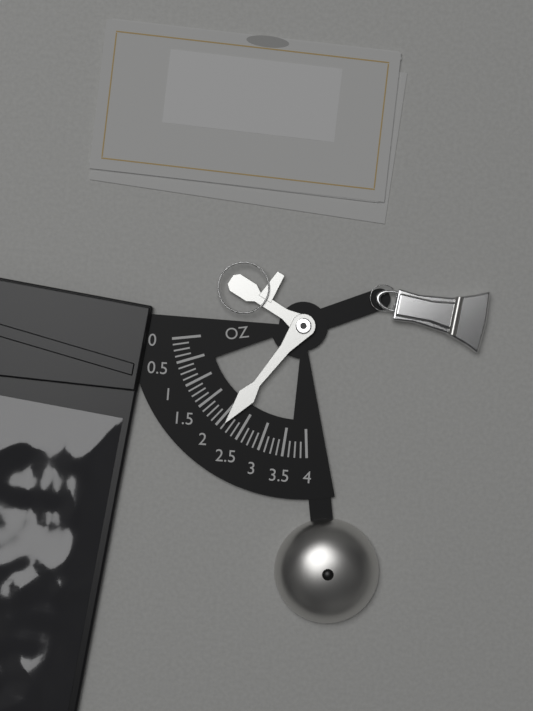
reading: 2.125 oz
